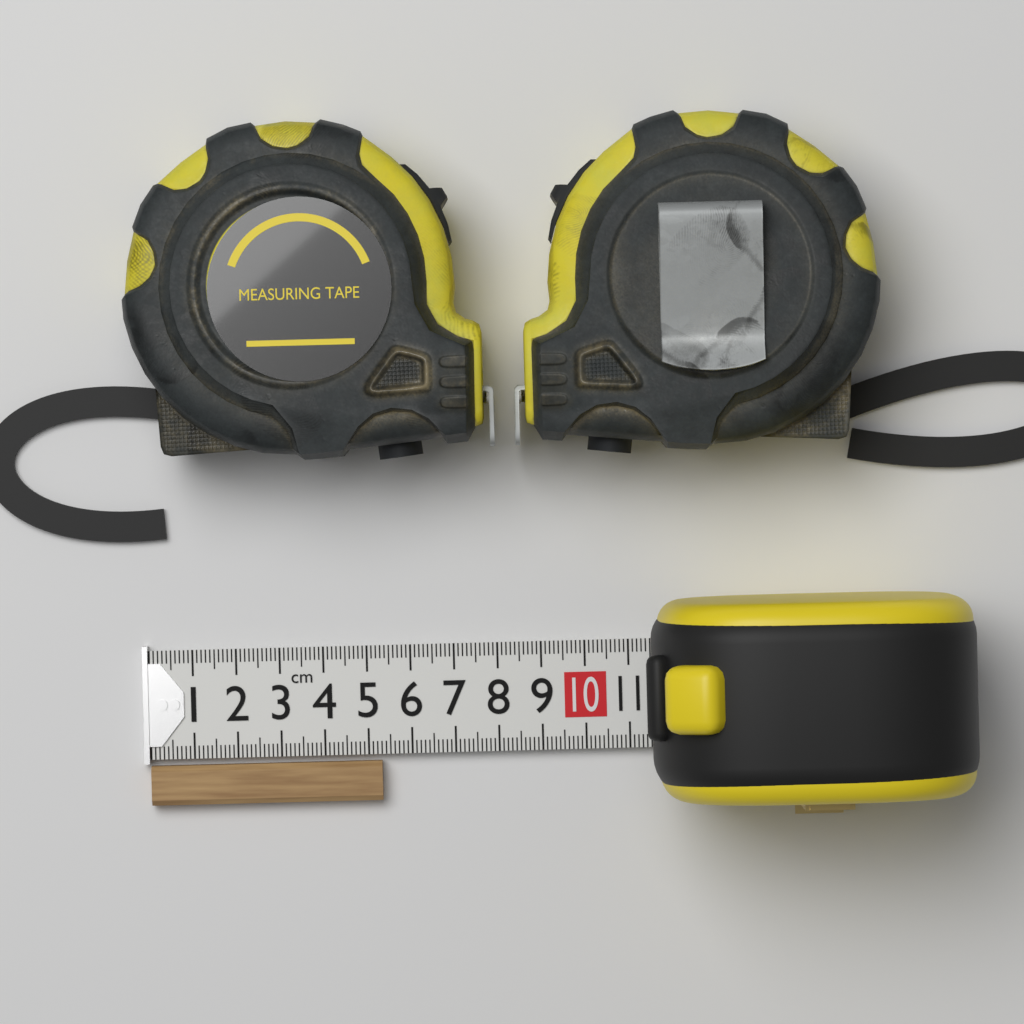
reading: 5.3 cm
